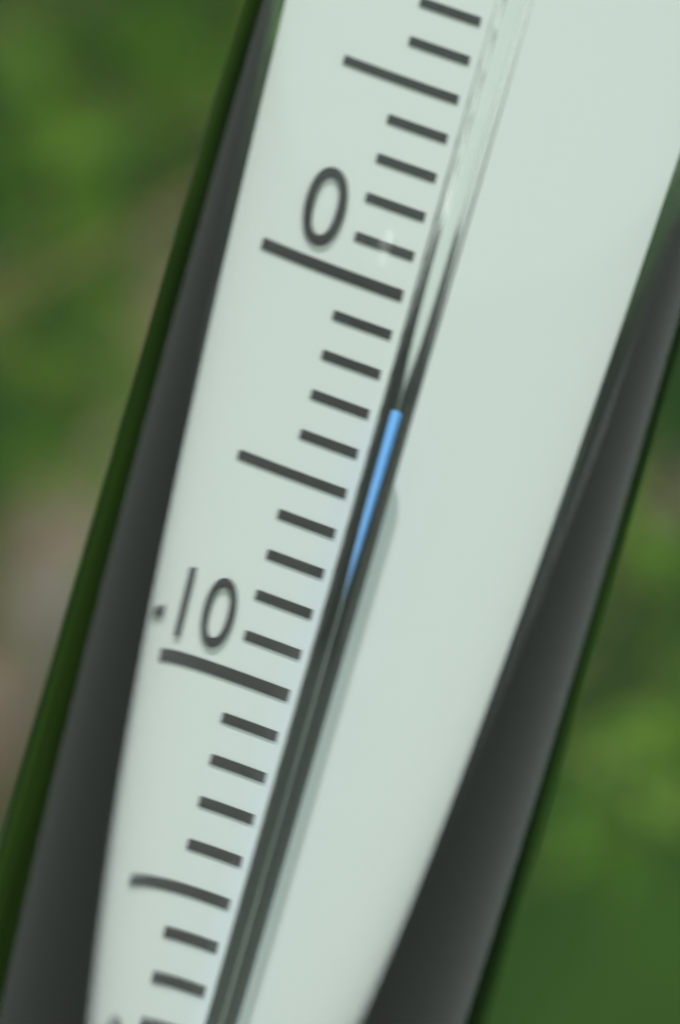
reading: -3 °C
